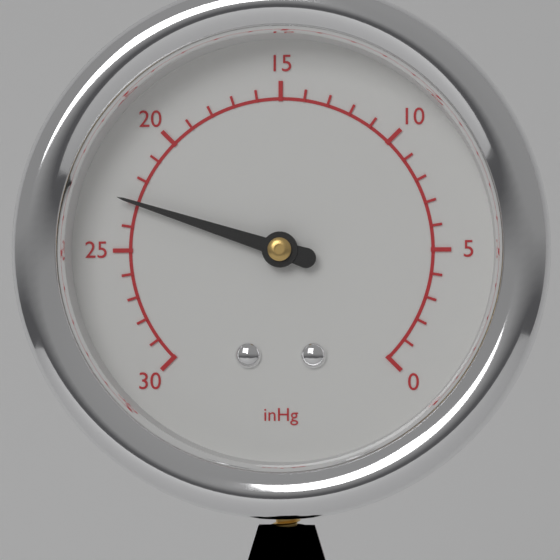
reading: 23 inHg
